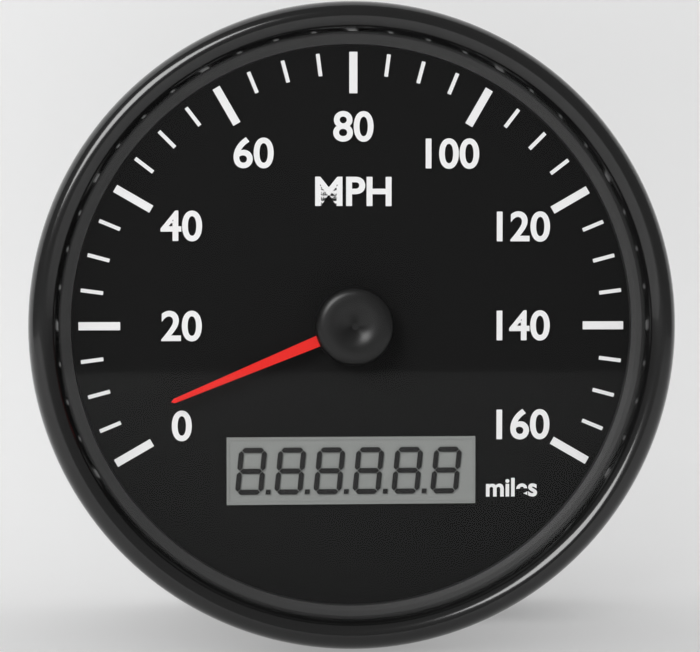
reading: 5 mph
